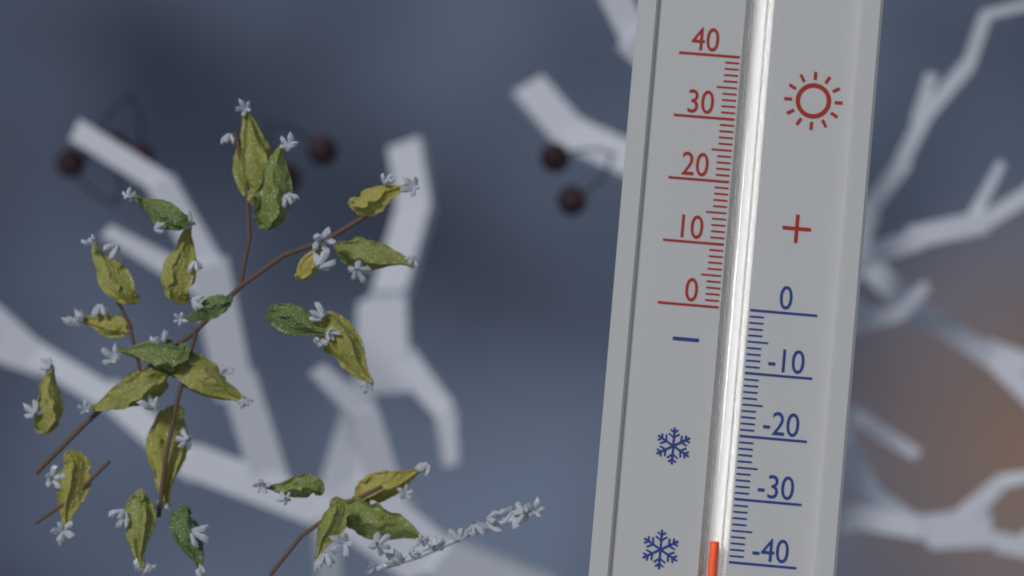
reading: -37 (no unit)
